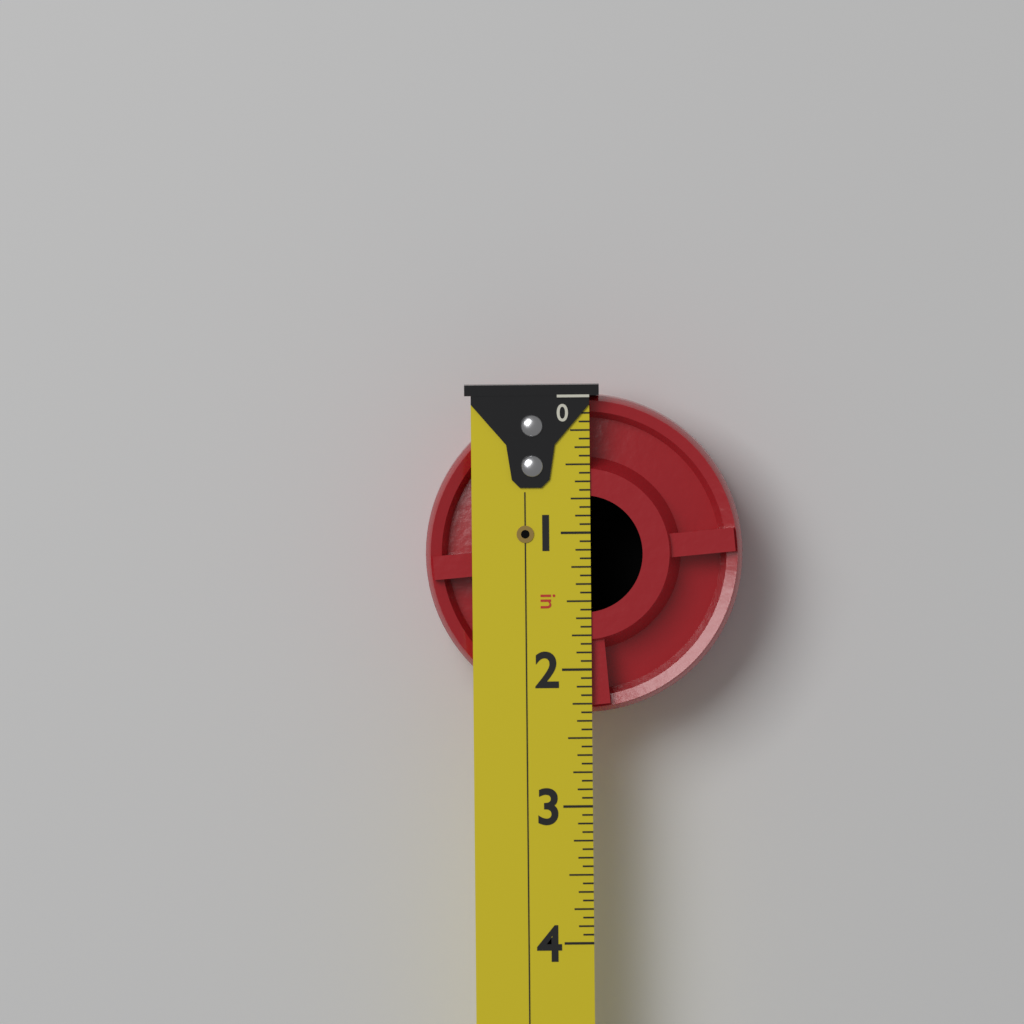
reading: 2.3125 in
